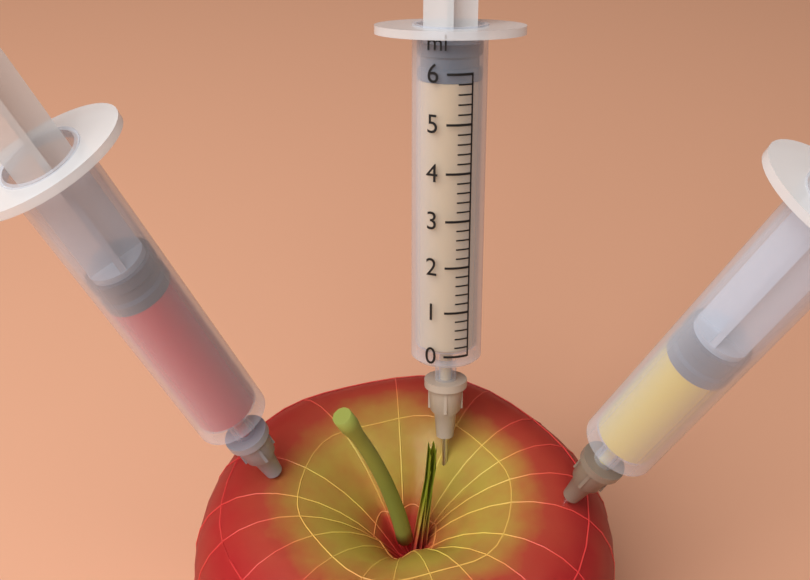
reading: 5.8 ml
